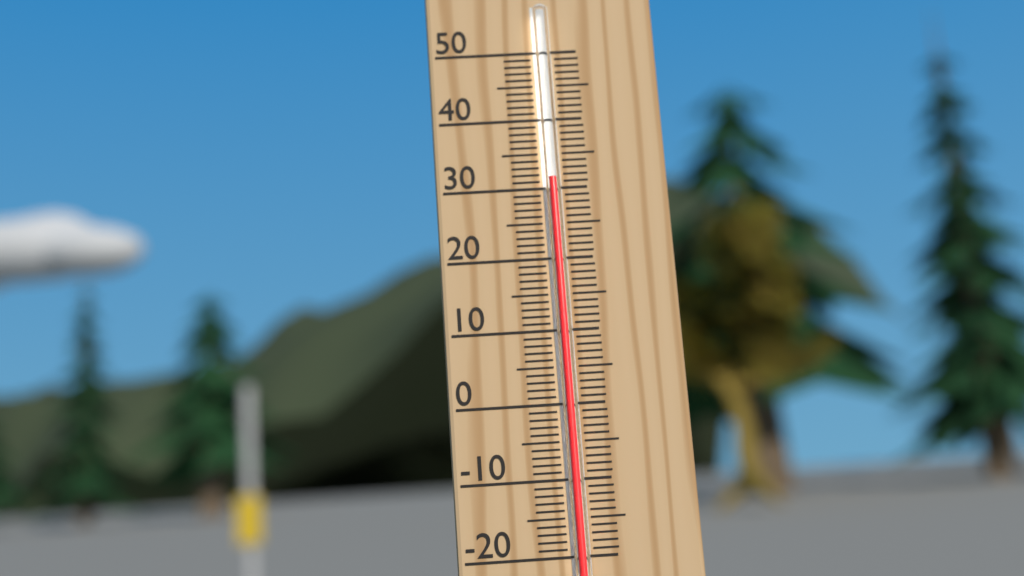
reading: 31 °C
